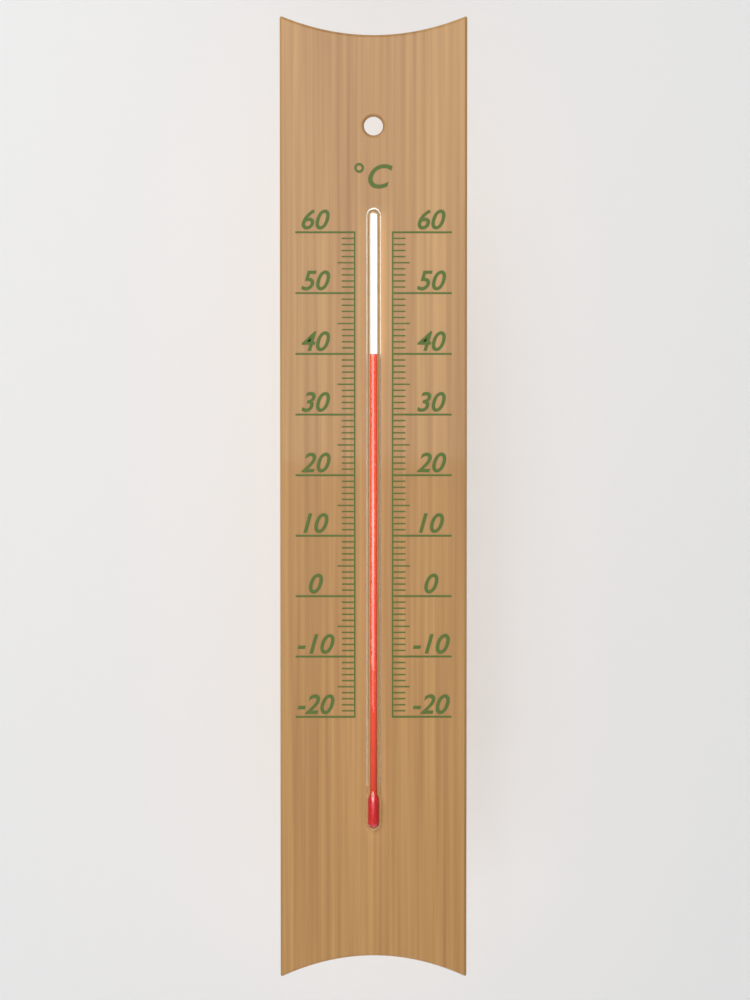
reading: 40 °C
